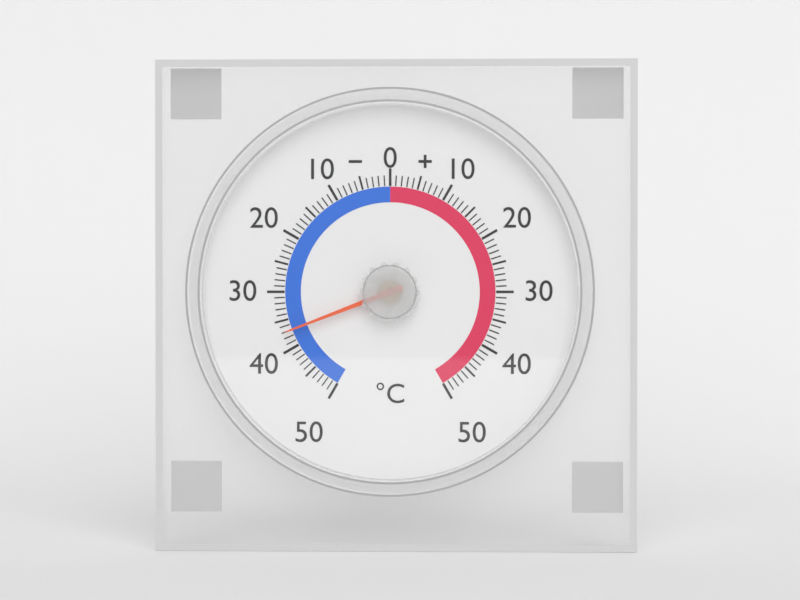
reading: -37 °C
